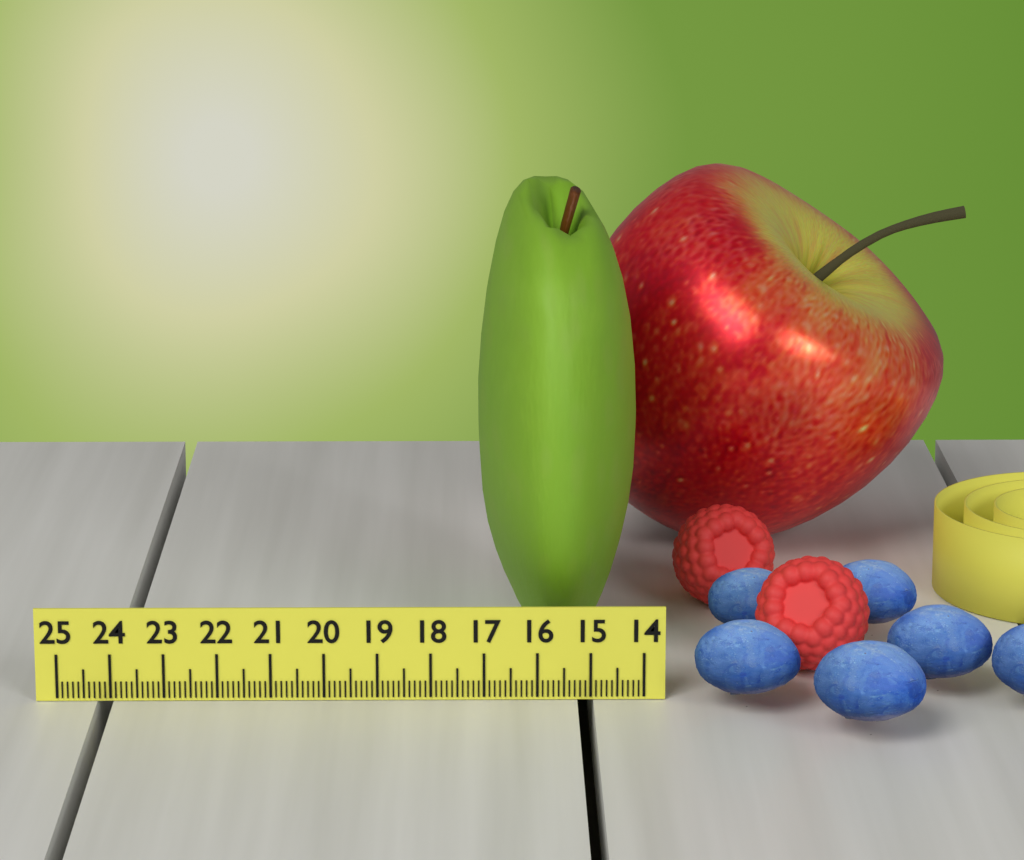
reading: 17.1 (no unit)
